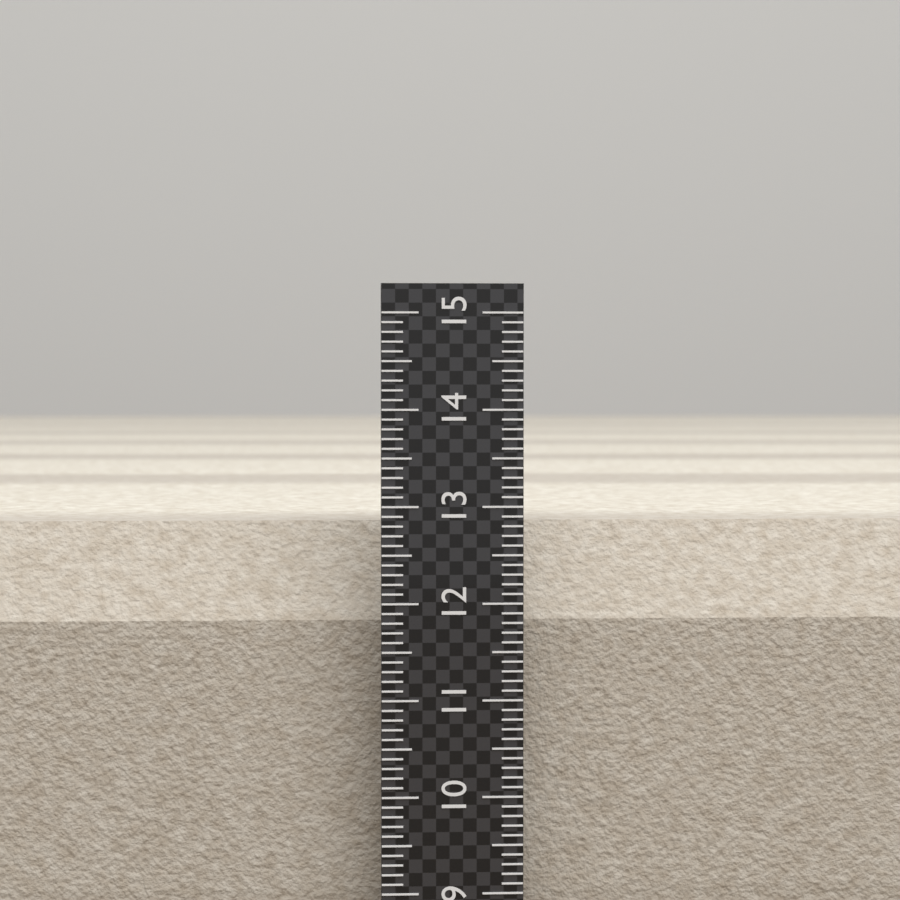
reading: 12.8 (no unit)
